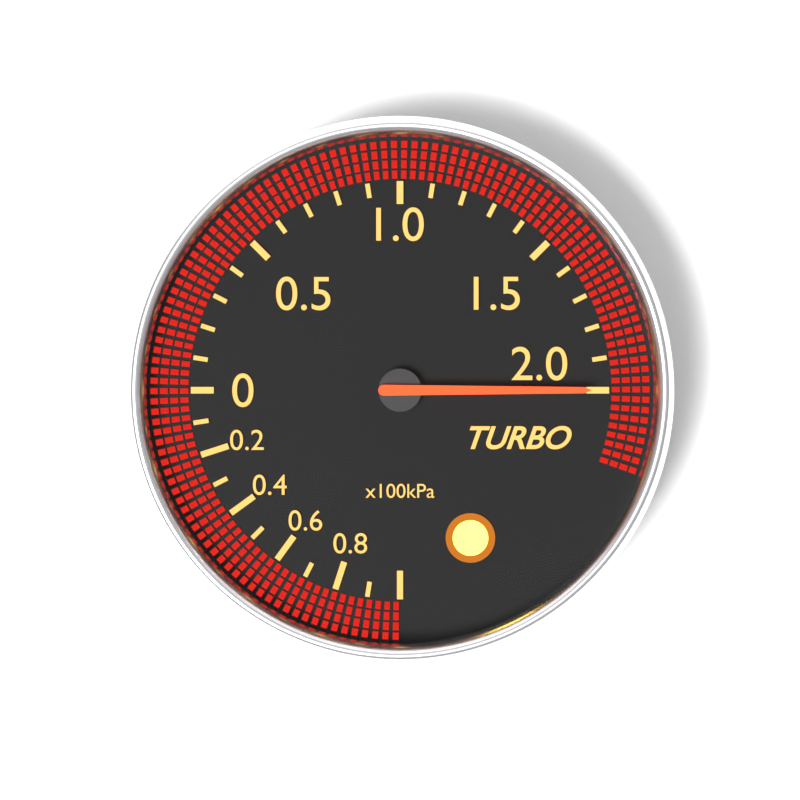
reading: 200 kPa
